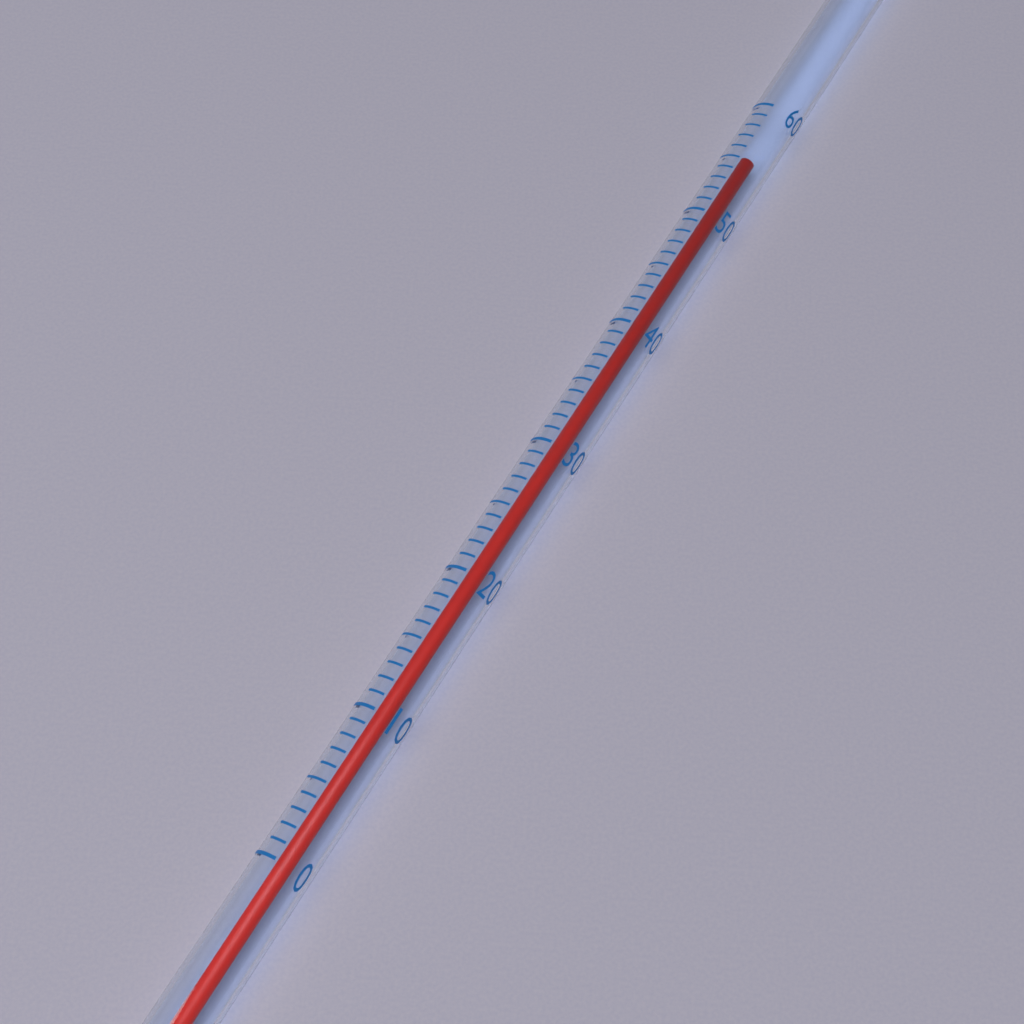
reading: 56 (no unit)
